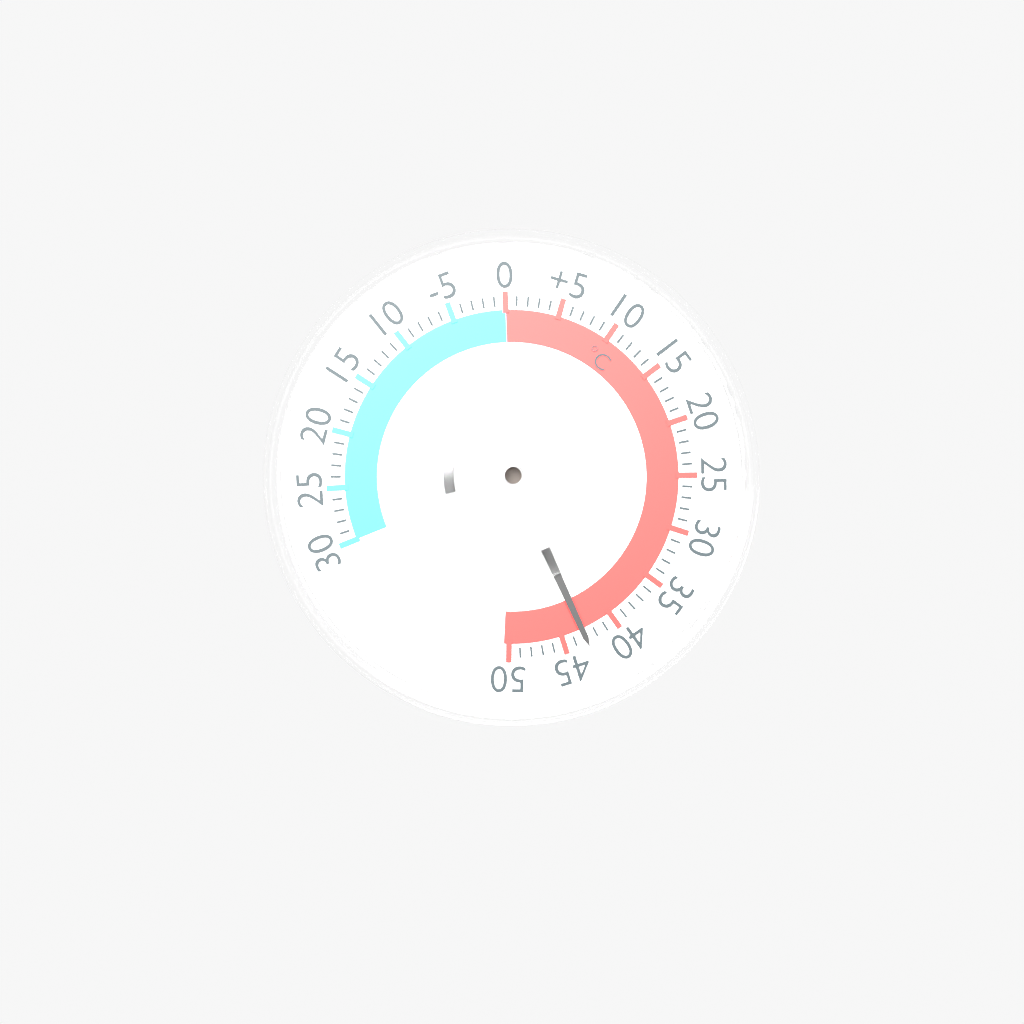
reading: 43 °C
